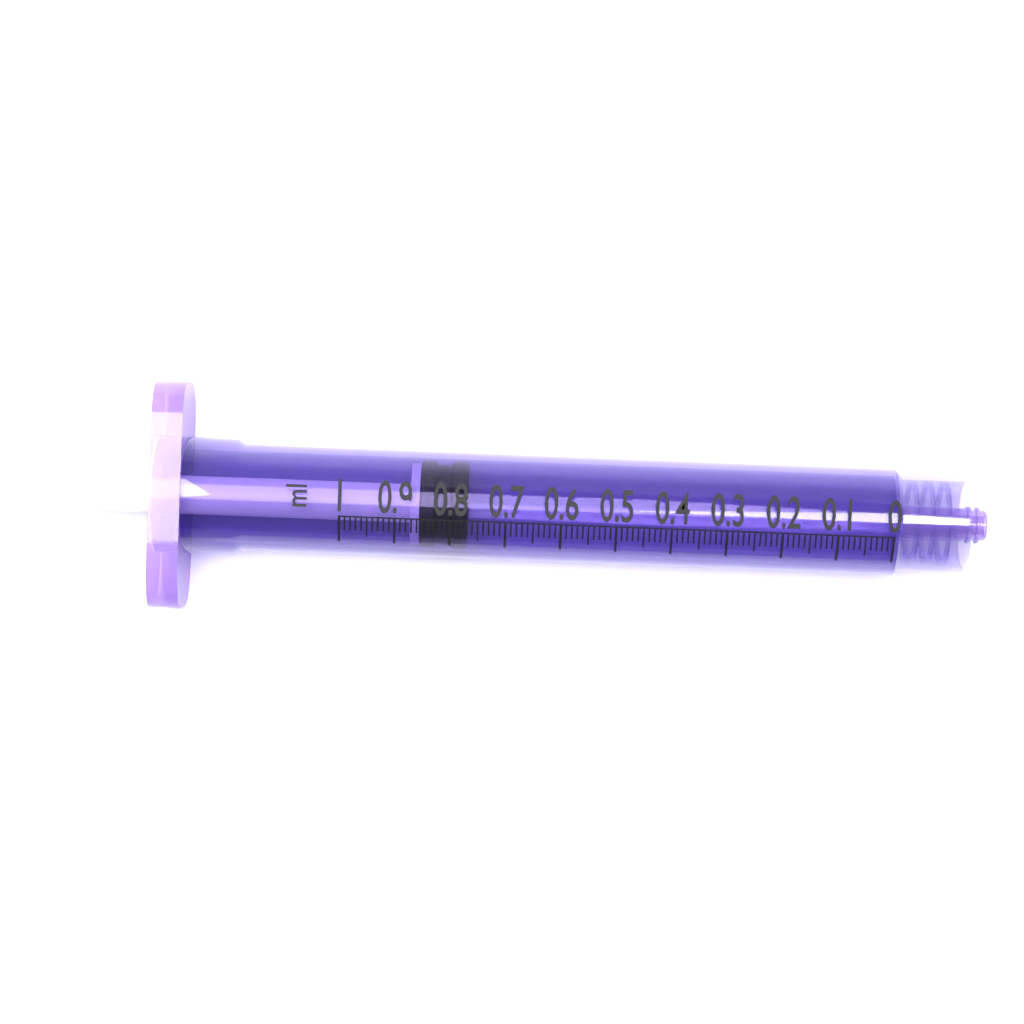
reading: 0.77 ml
